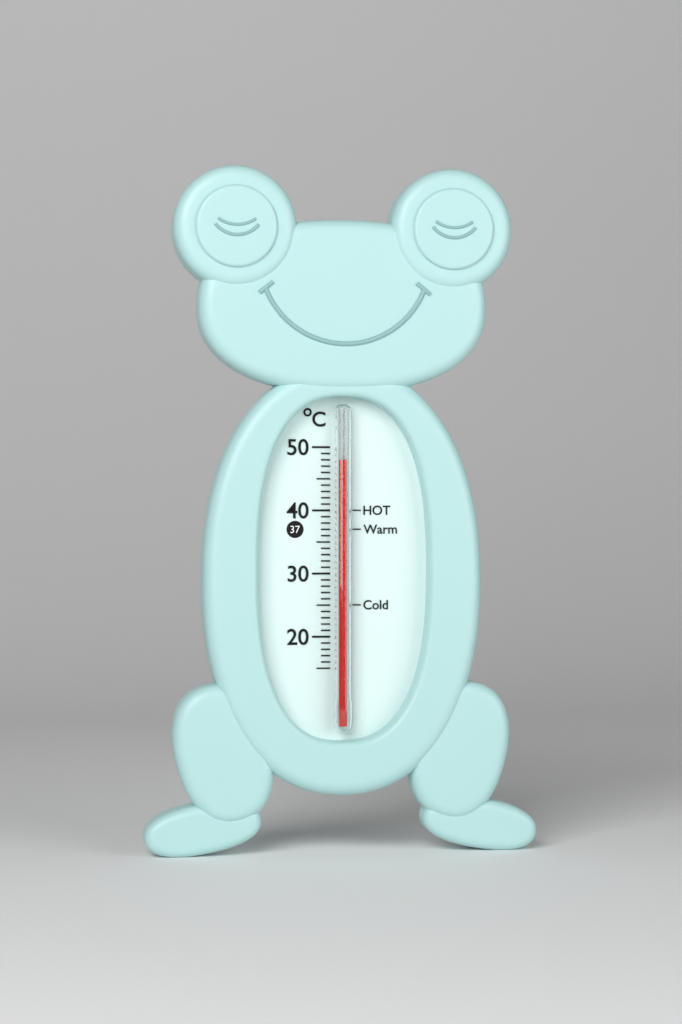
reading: 48 °C
